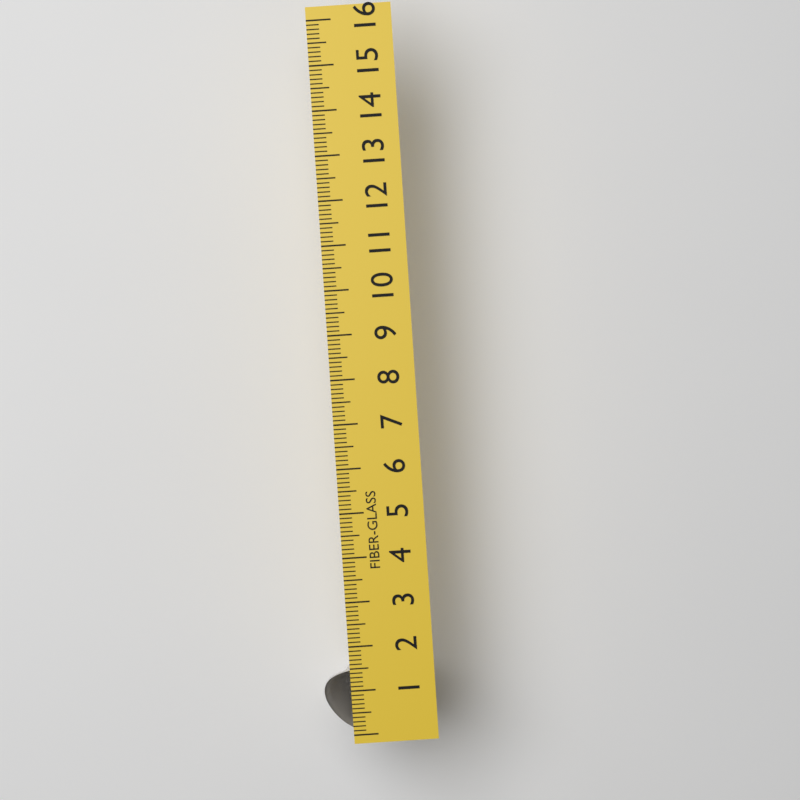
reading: 1.5 (no unit)
